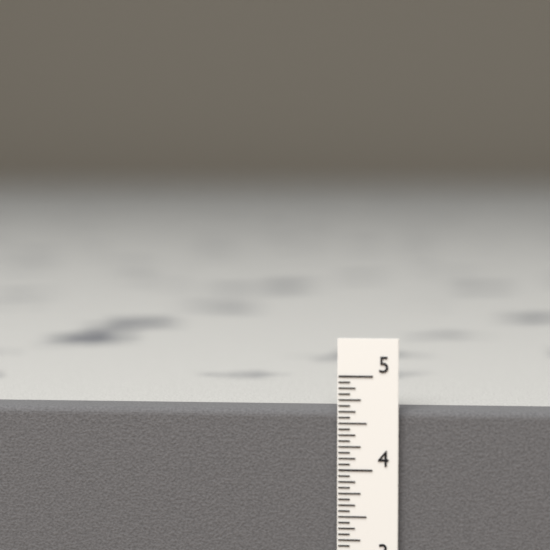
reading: 4.6250 in
